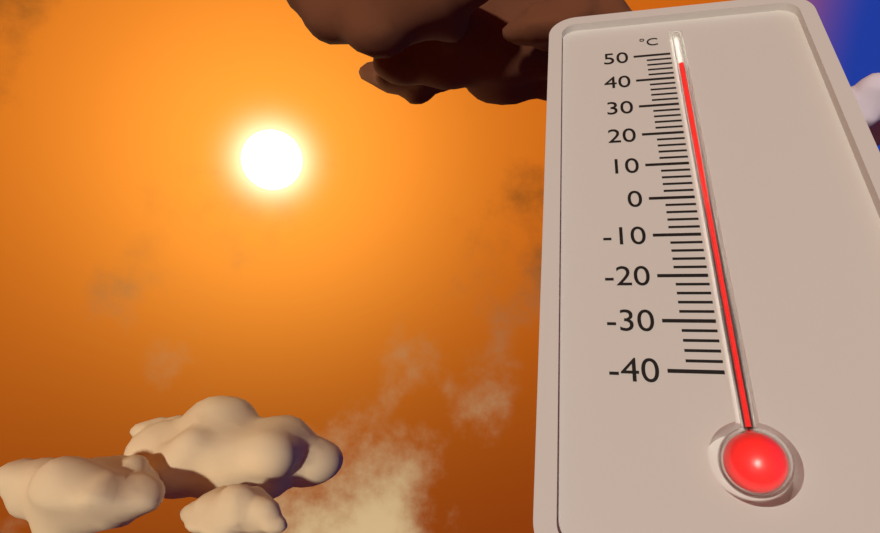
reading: 45 °C
